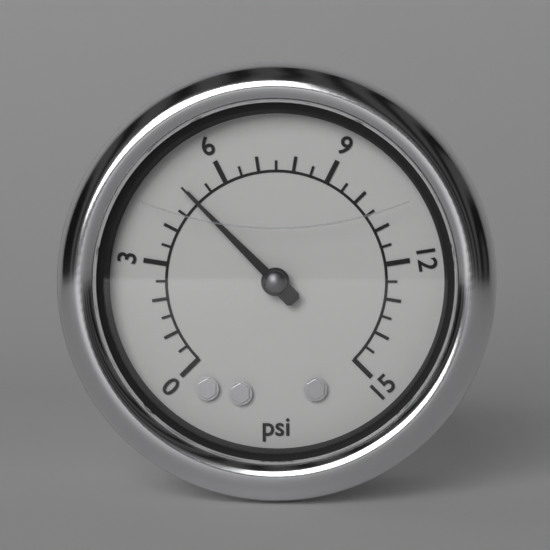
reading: 5.0 psi
